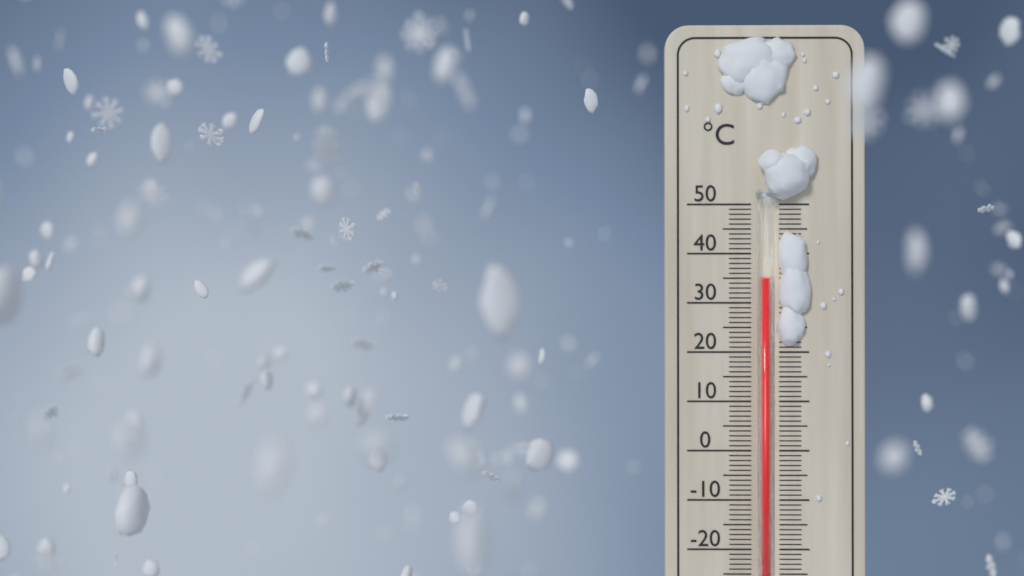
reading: 35 °C
